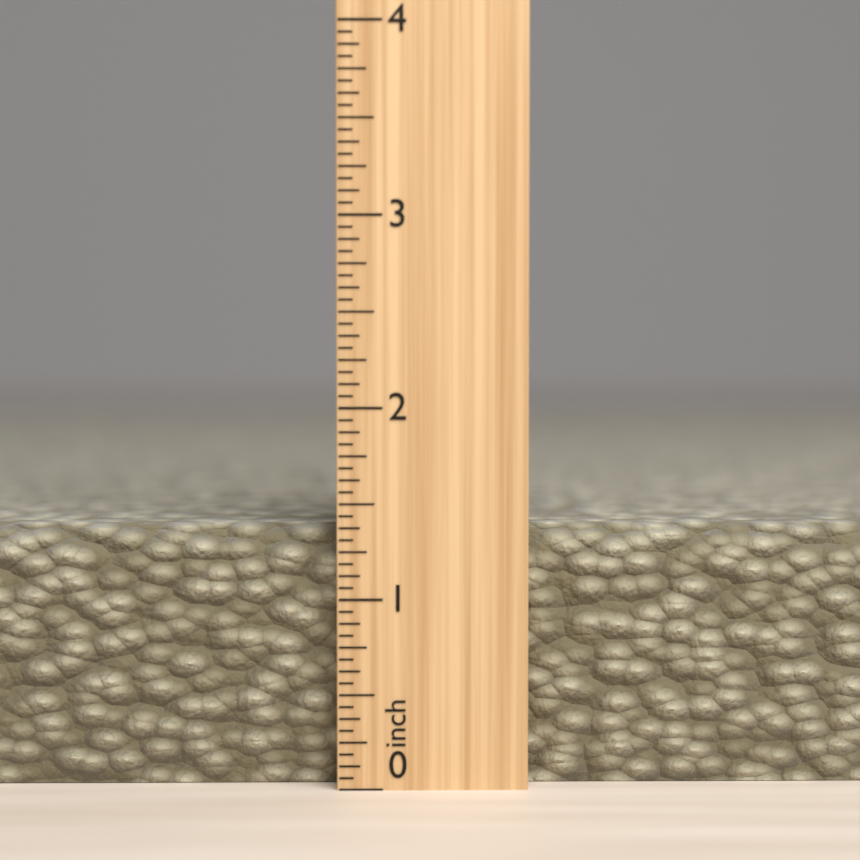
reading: 1.3750 inch
